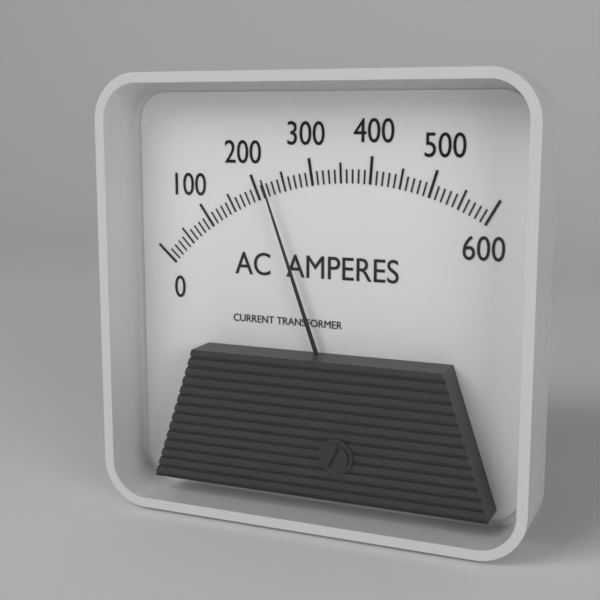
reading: 220 A
